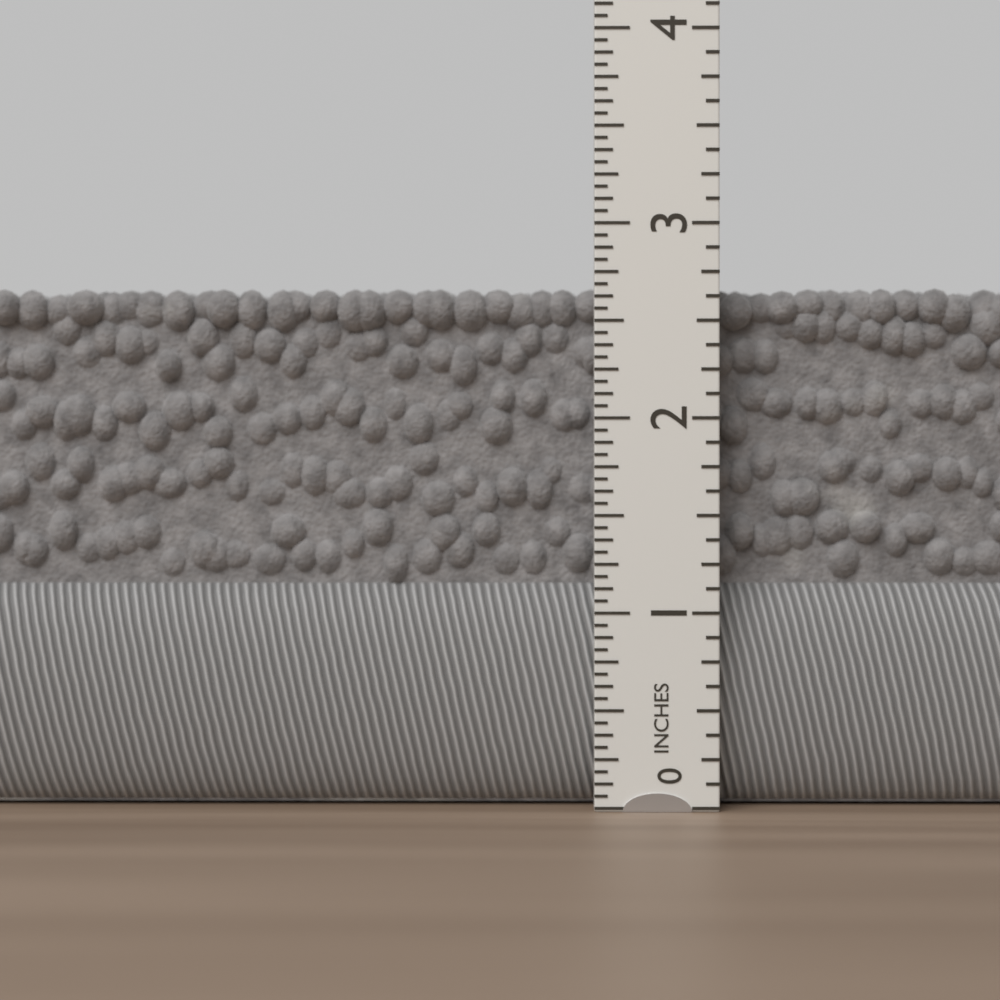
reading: 2.6875 in
